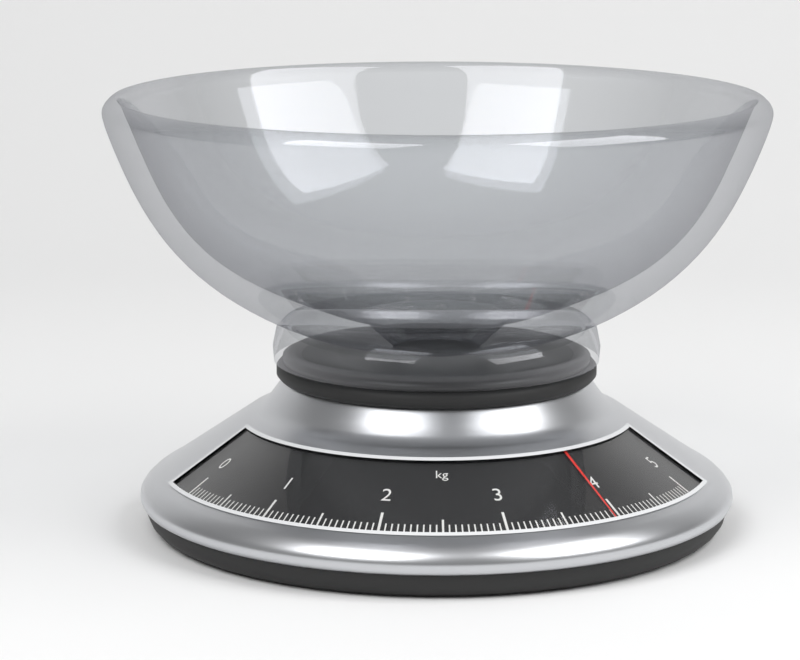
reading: 3.95 kg
